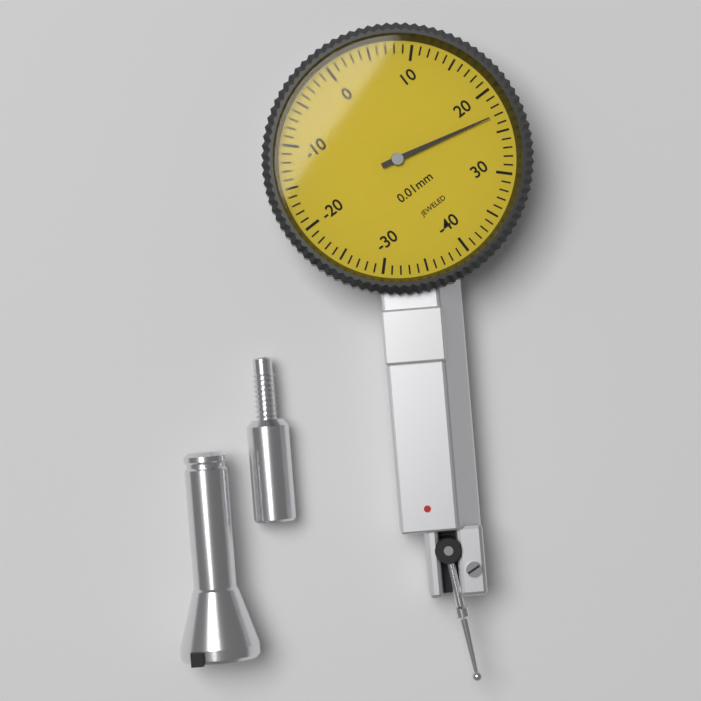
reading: 23 0.01mm
